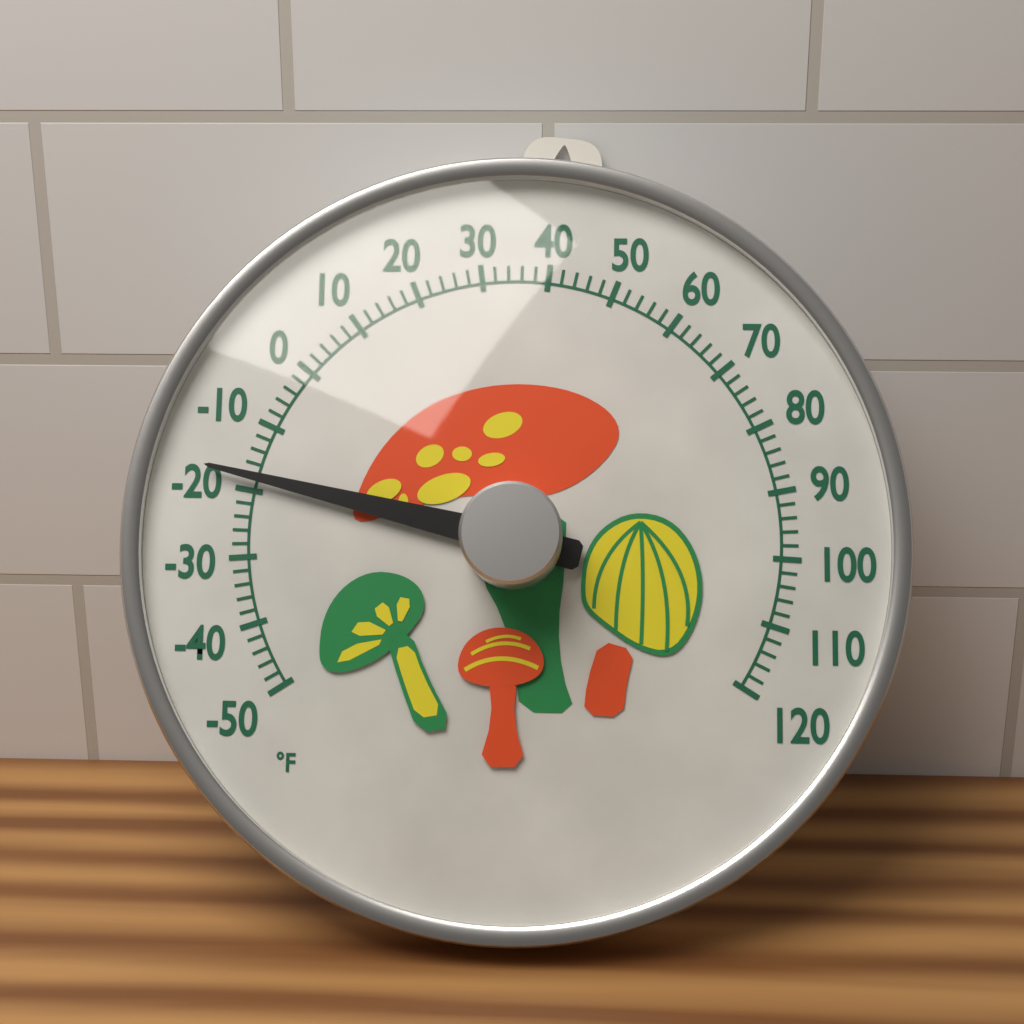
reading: -18 °F
